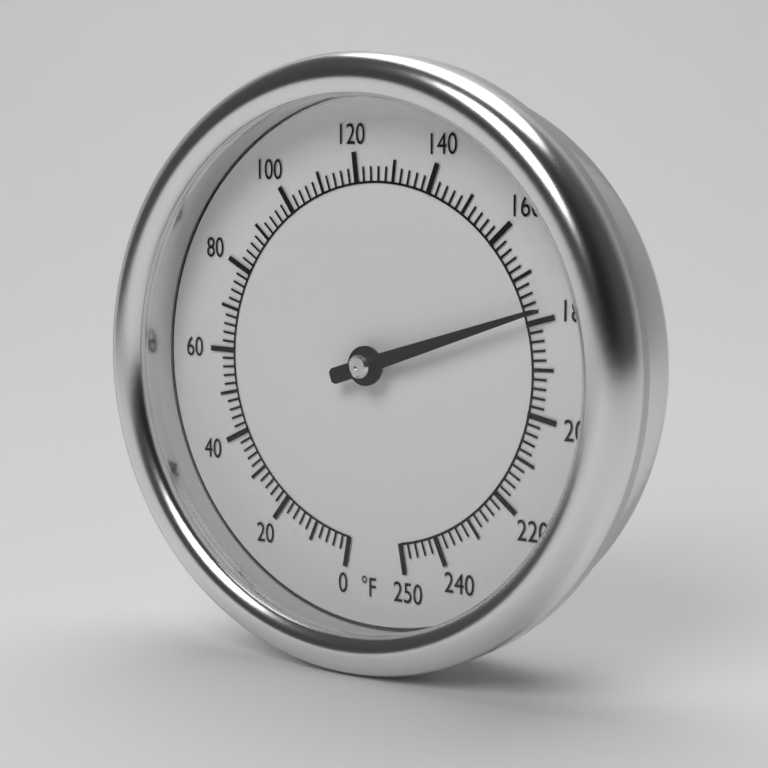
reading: 178 °F
